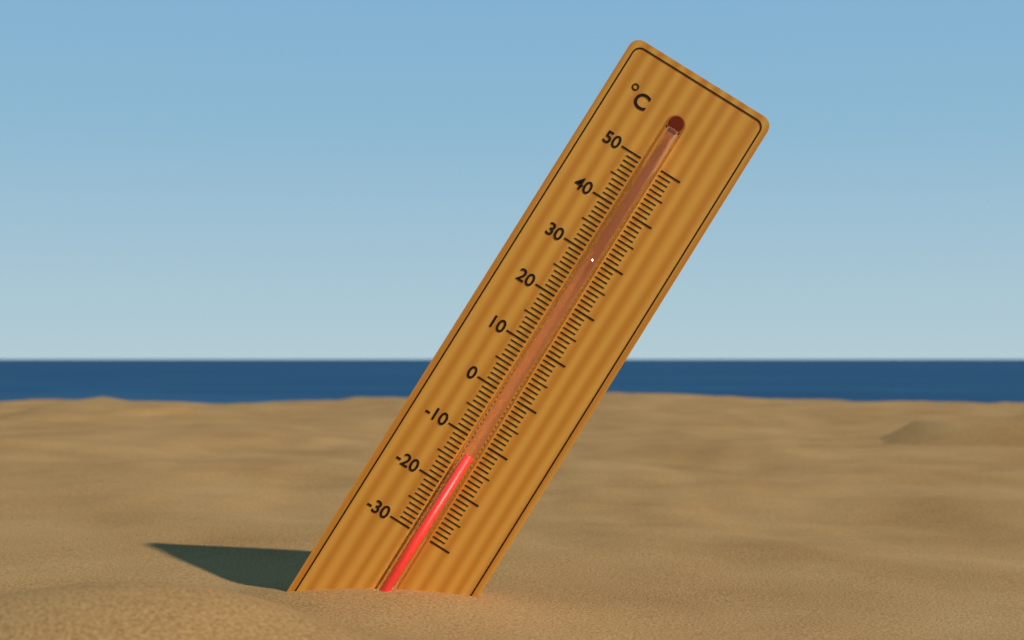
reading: -13 °C
